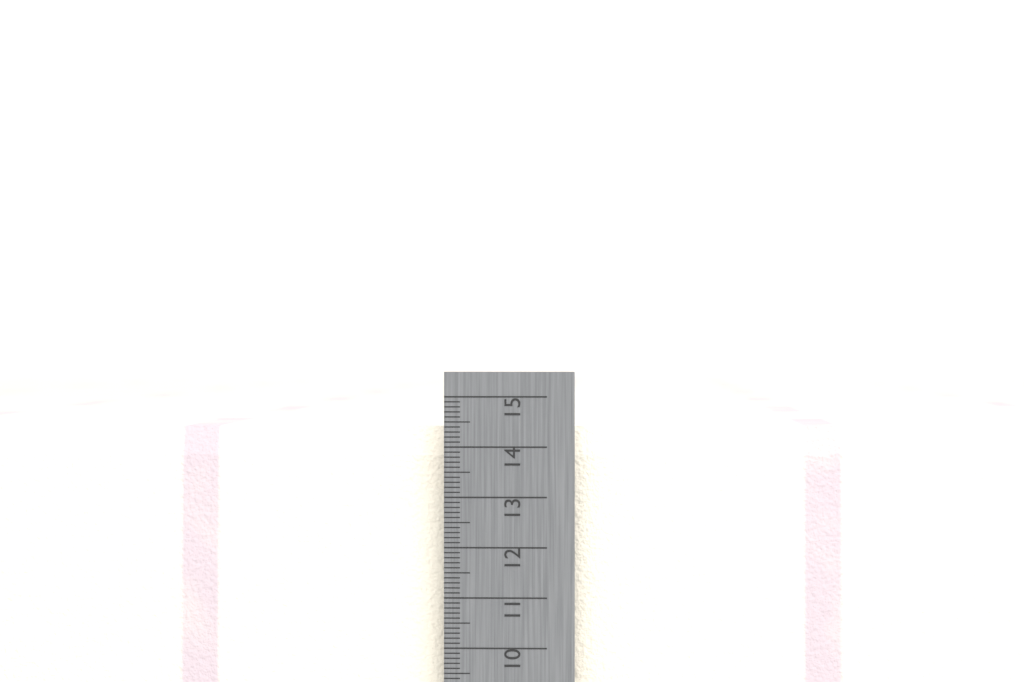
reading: 14.4 cm
